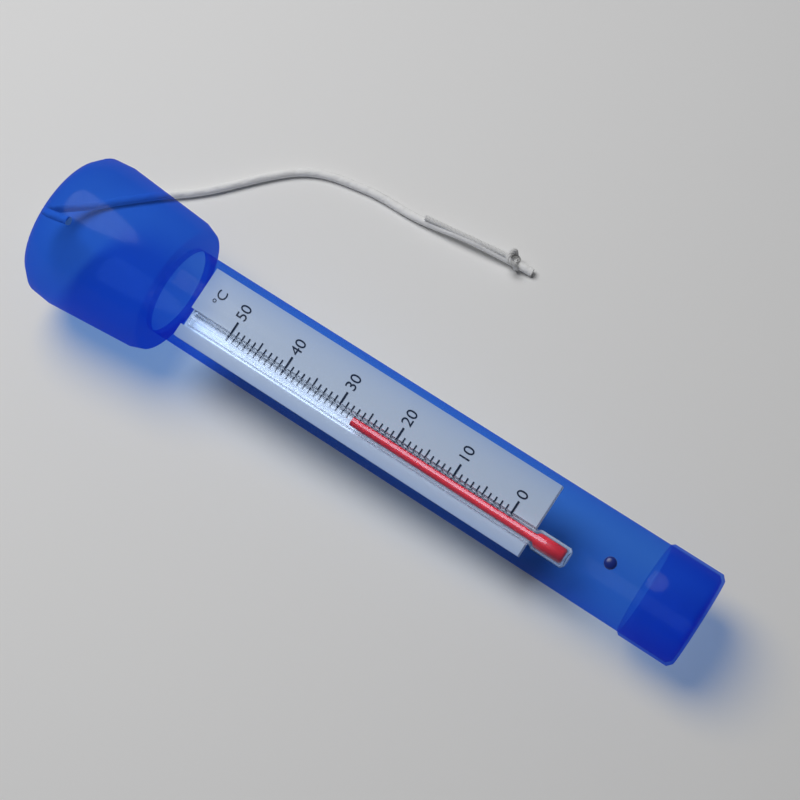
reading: 27 °C
